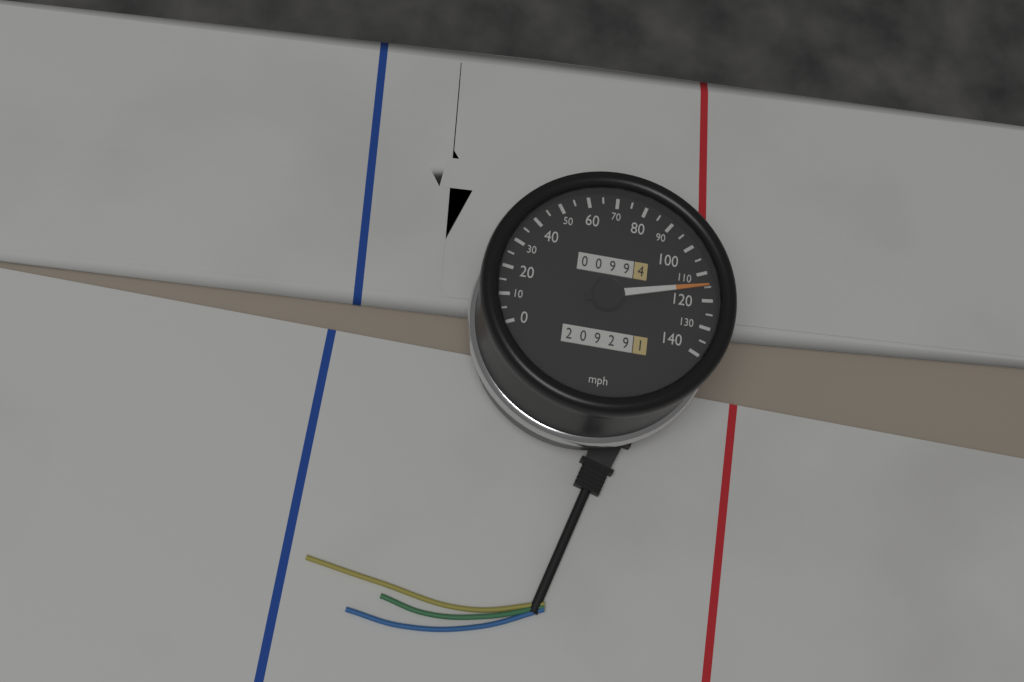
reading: 115 mph
